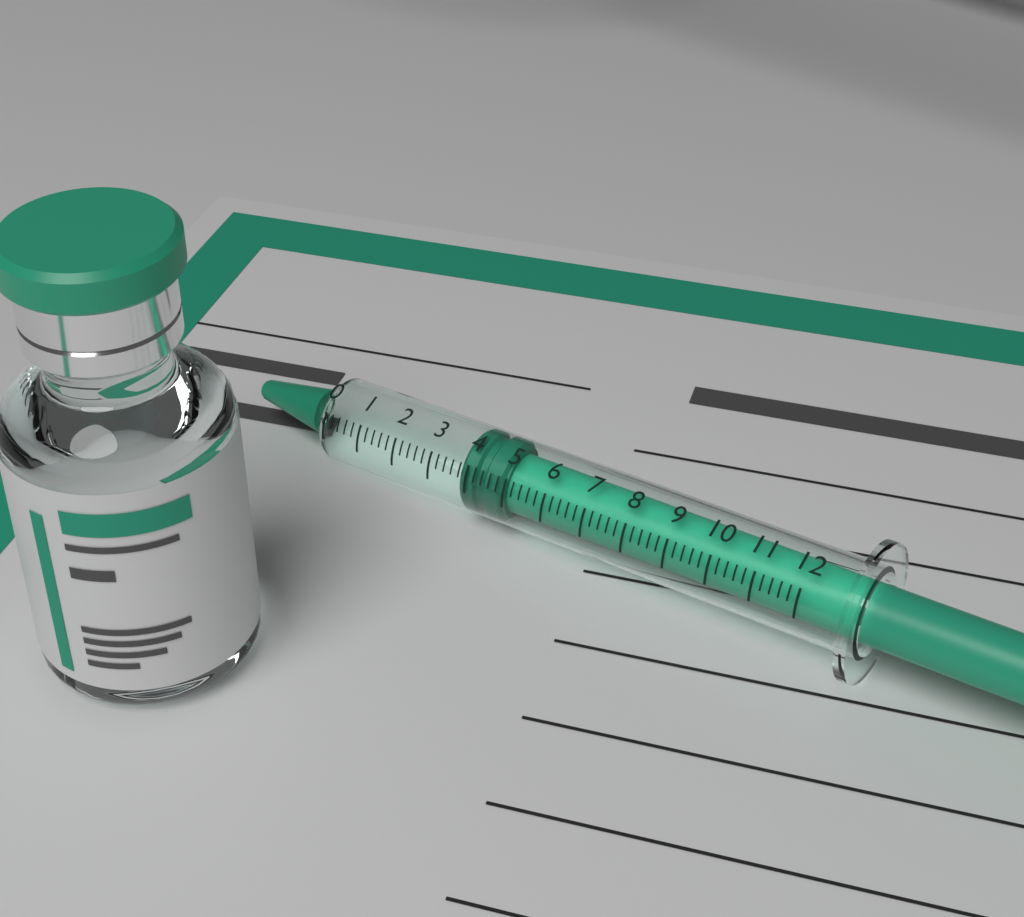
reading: 3.8 (no unit)
